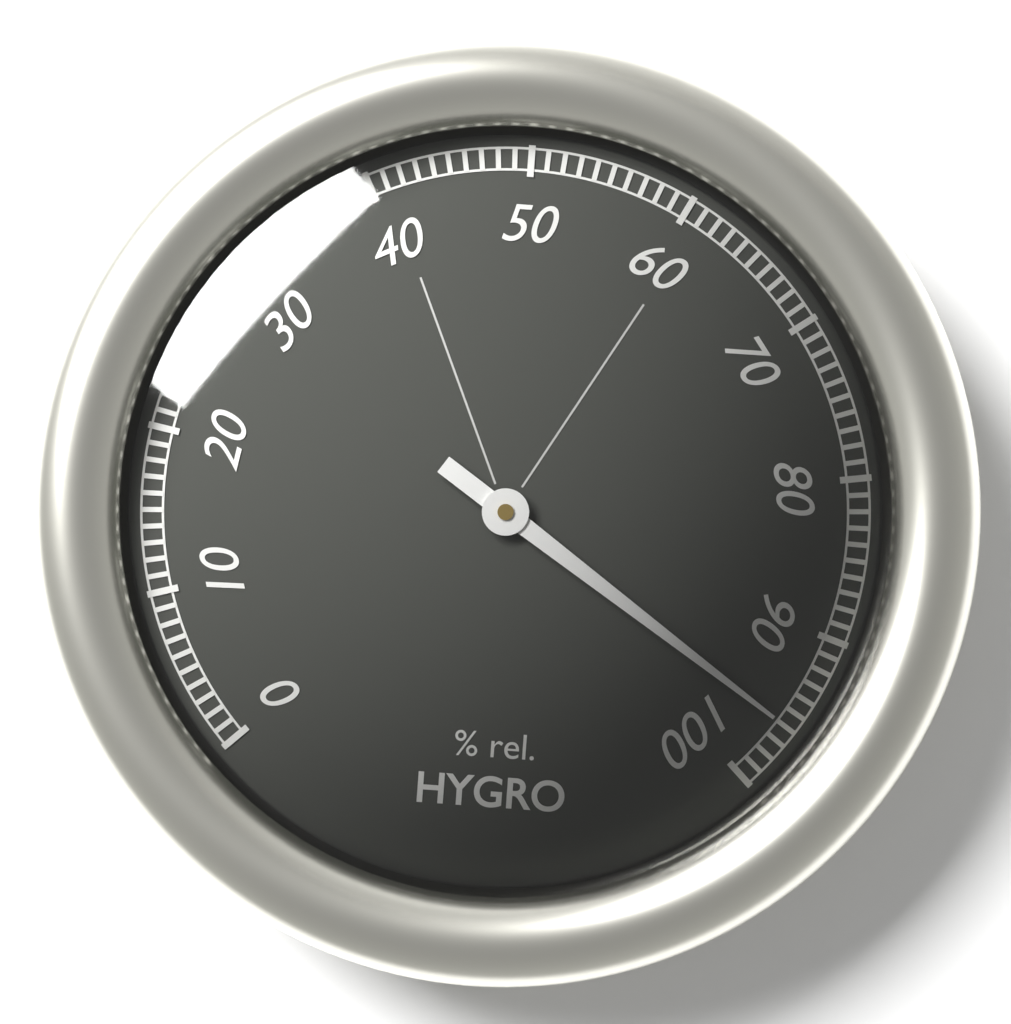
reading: 96 %
